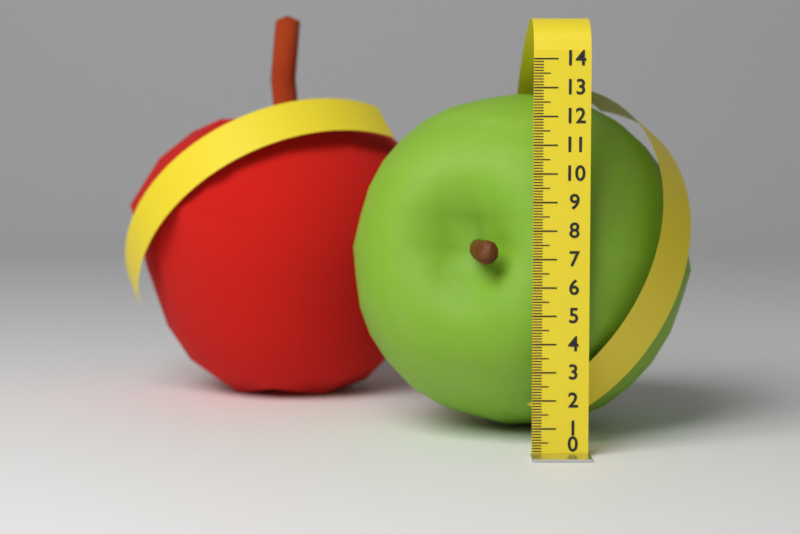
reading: 12.8 (no unit)
